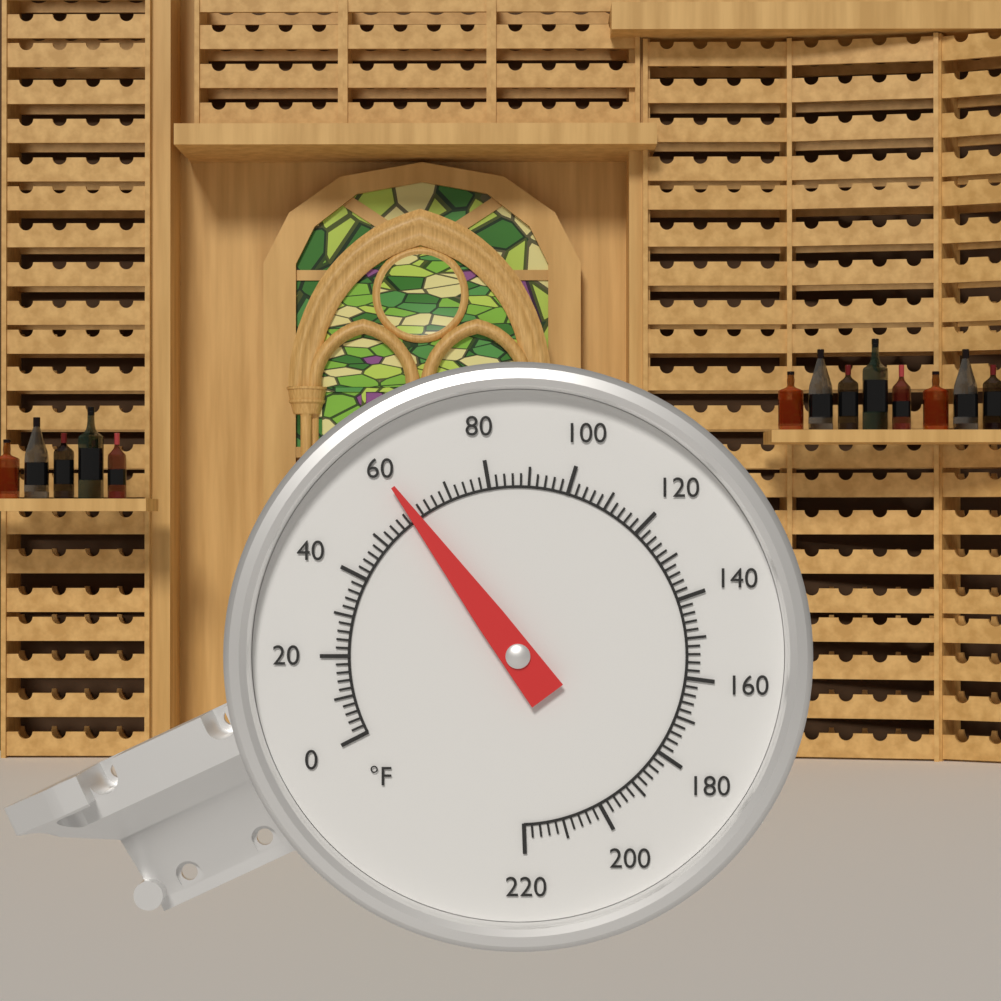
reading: 60 °F
